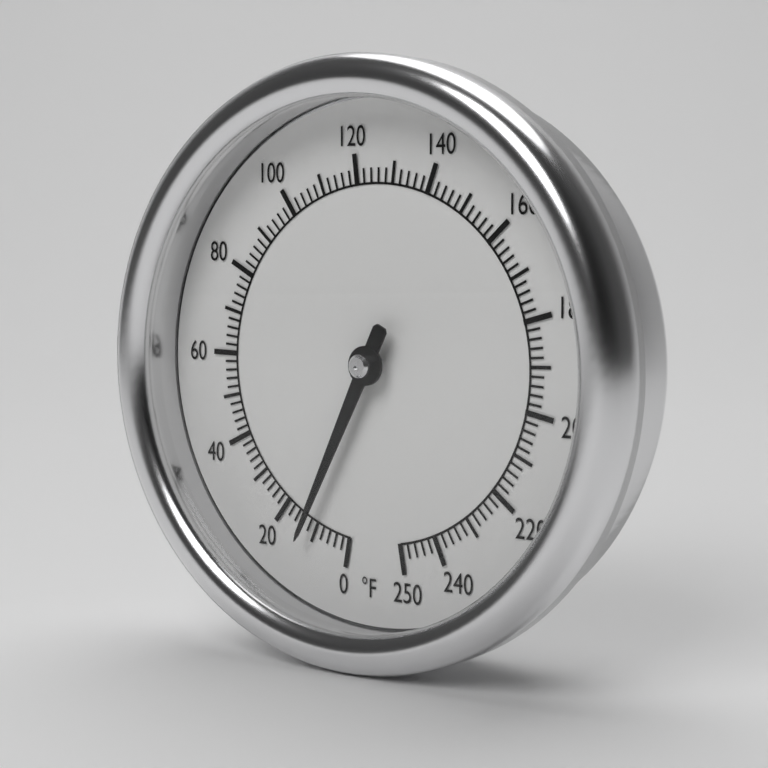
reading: 12 °F
